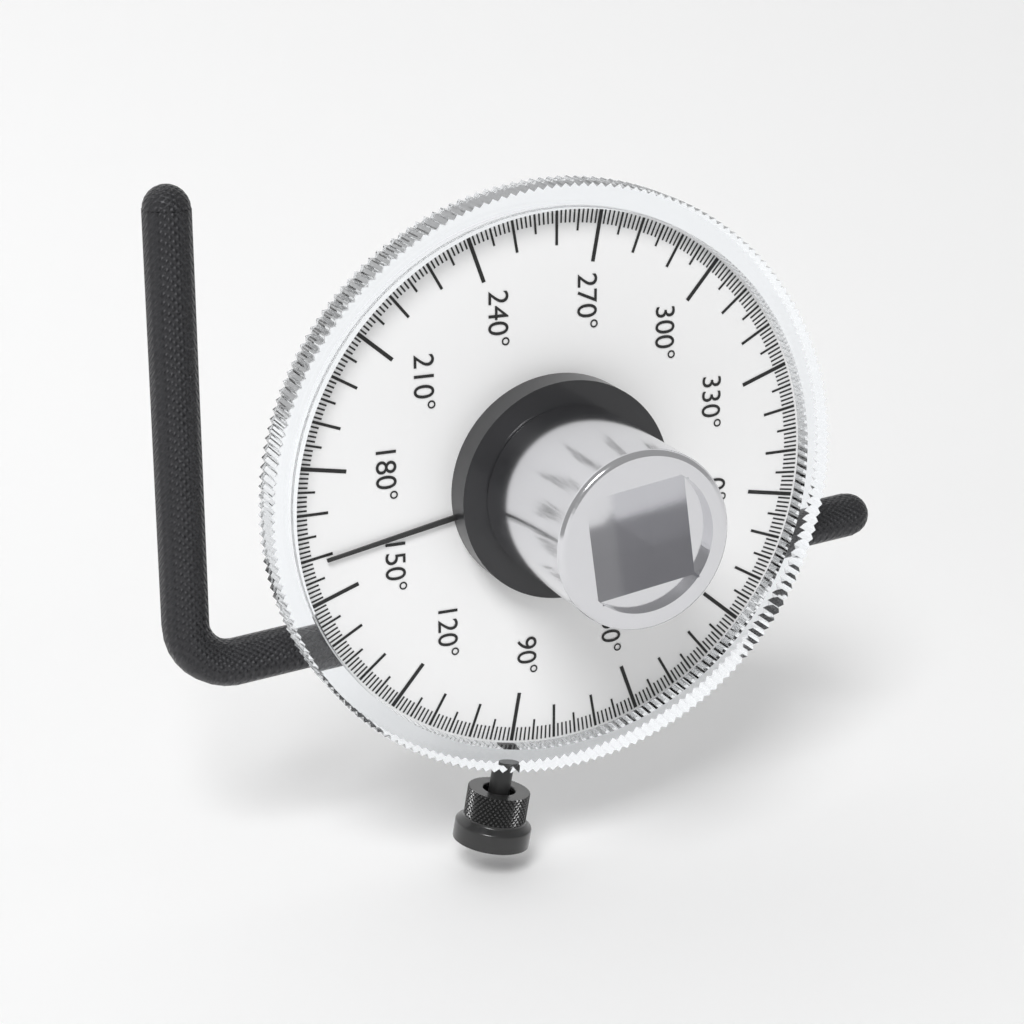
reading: 159 °
